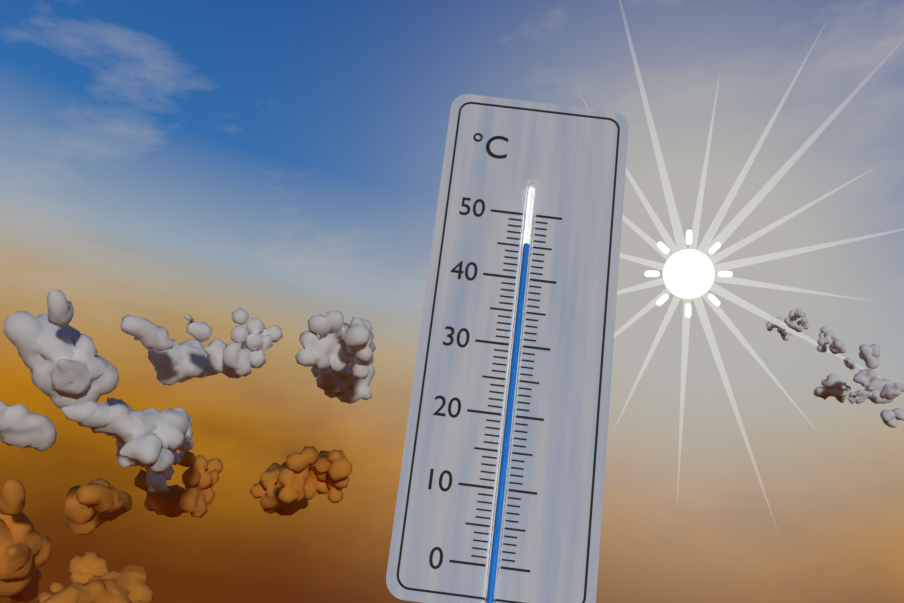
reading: 45 °C
